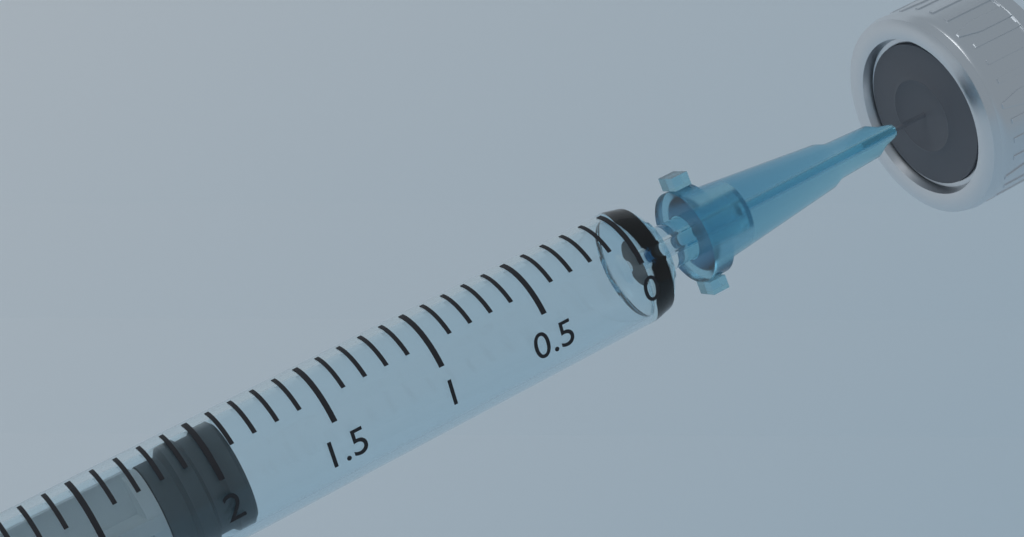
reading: 1.9 ml
